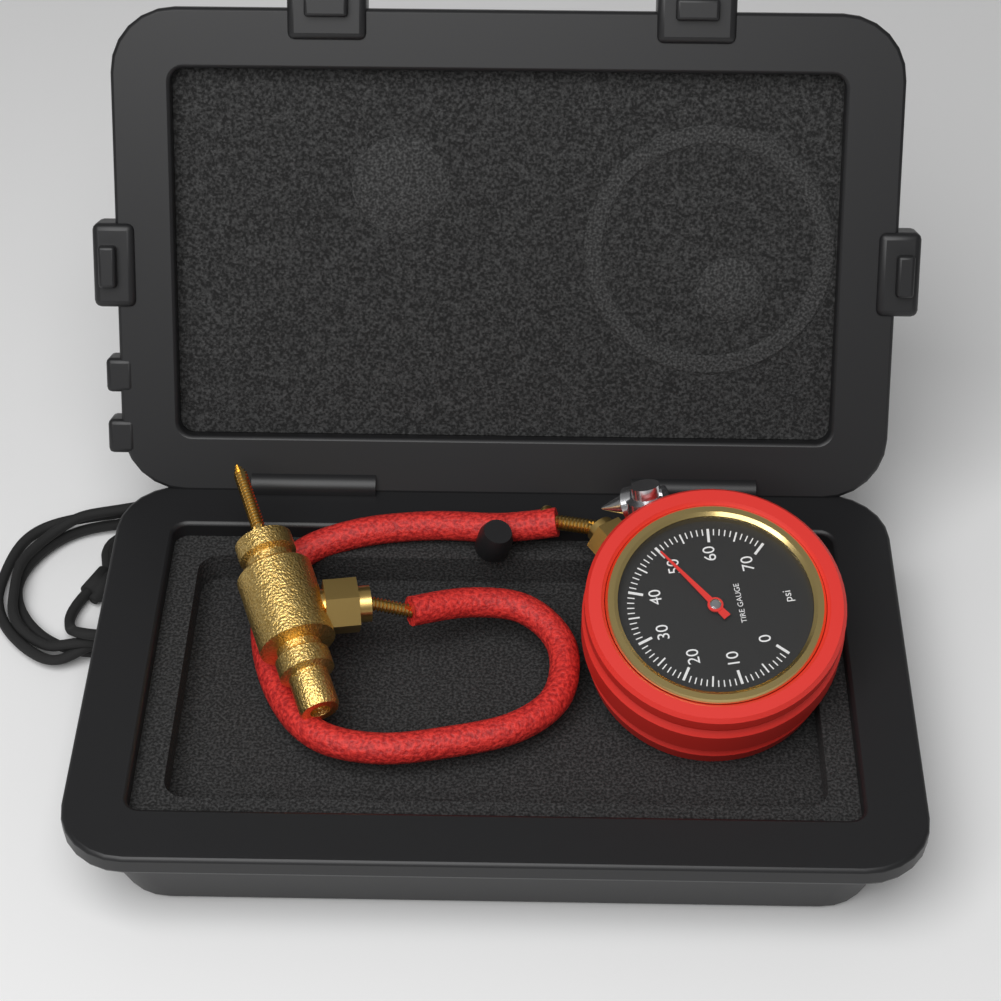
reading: 50 psi
